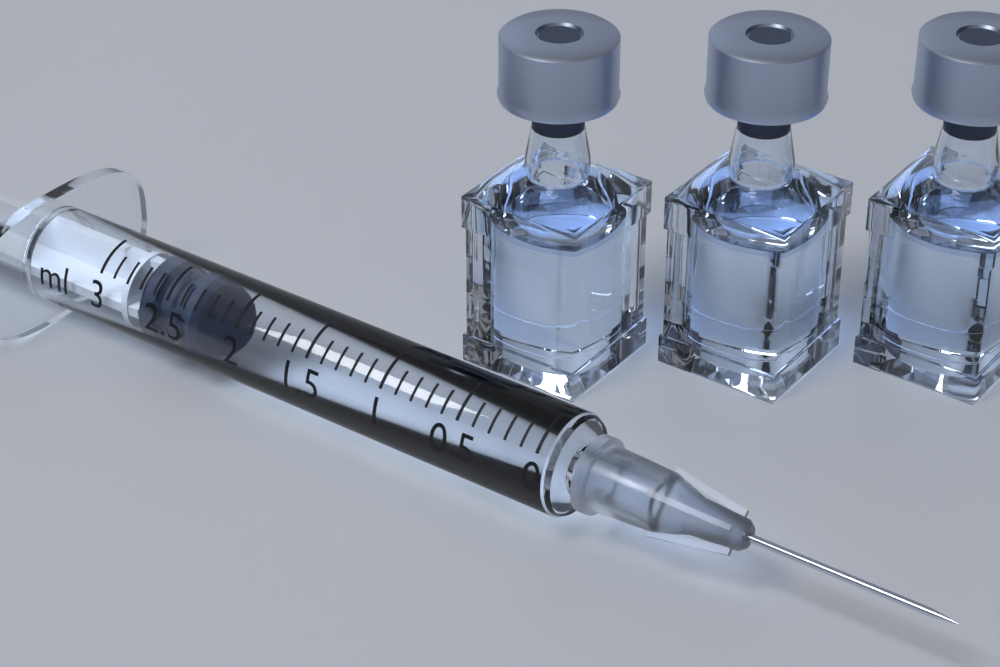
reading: 2.3 ml
